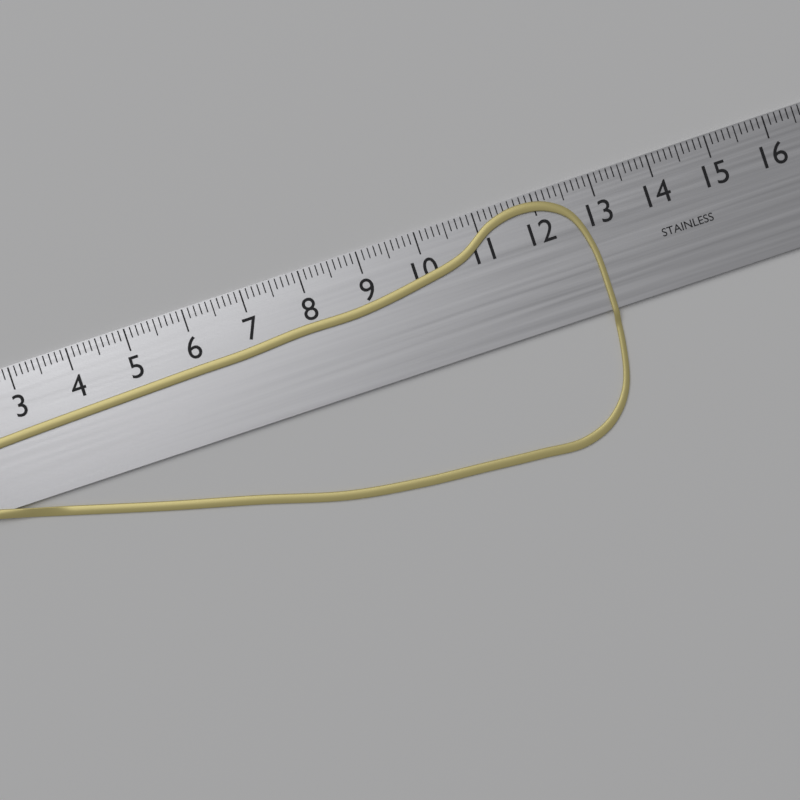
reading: 12.8 cm
